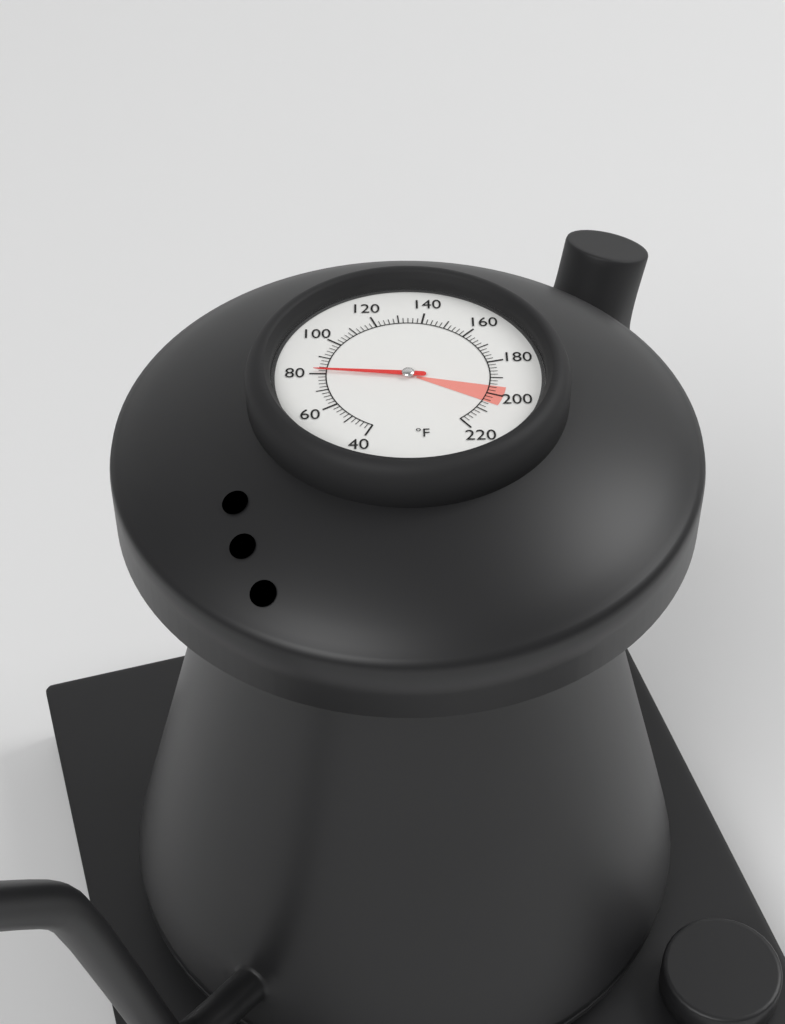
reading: 82 °F
